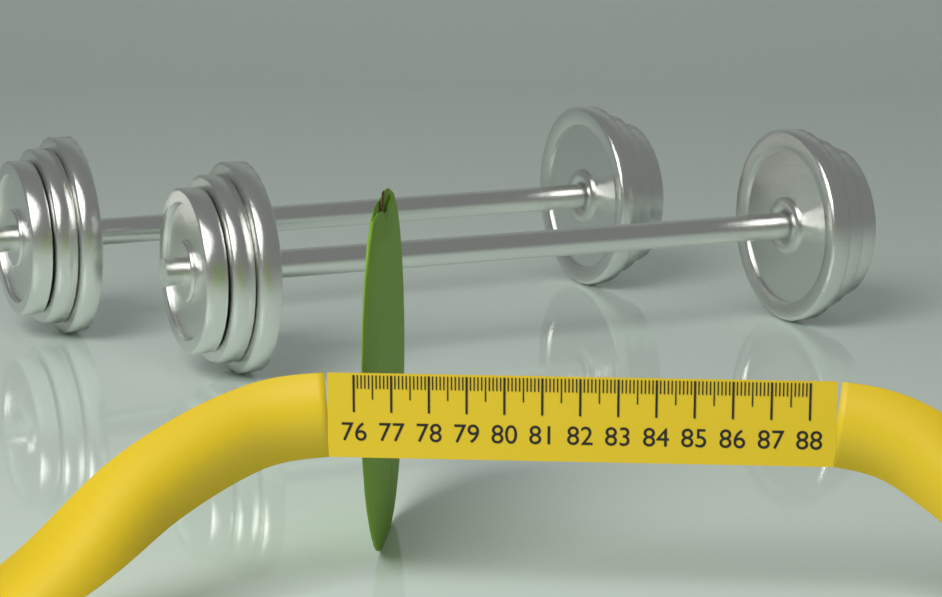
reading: 76.4 (no unit)
